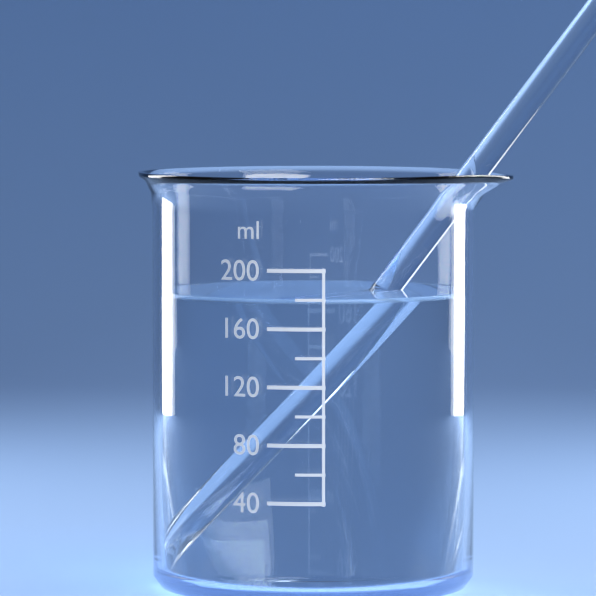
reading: 180 ml
